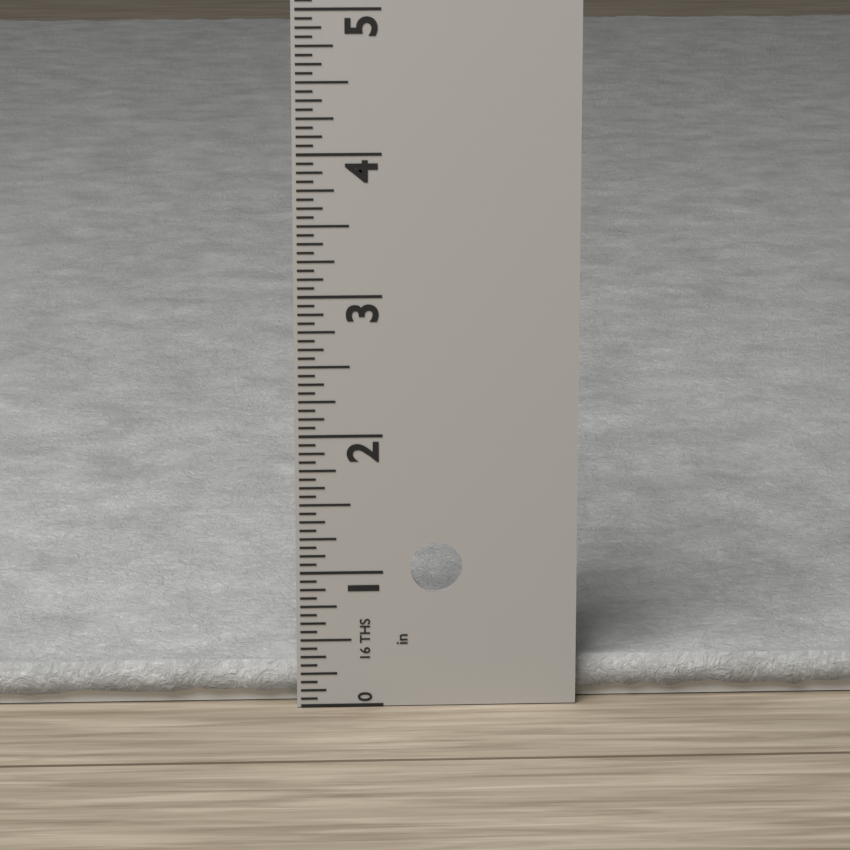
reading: 0.3125 in
